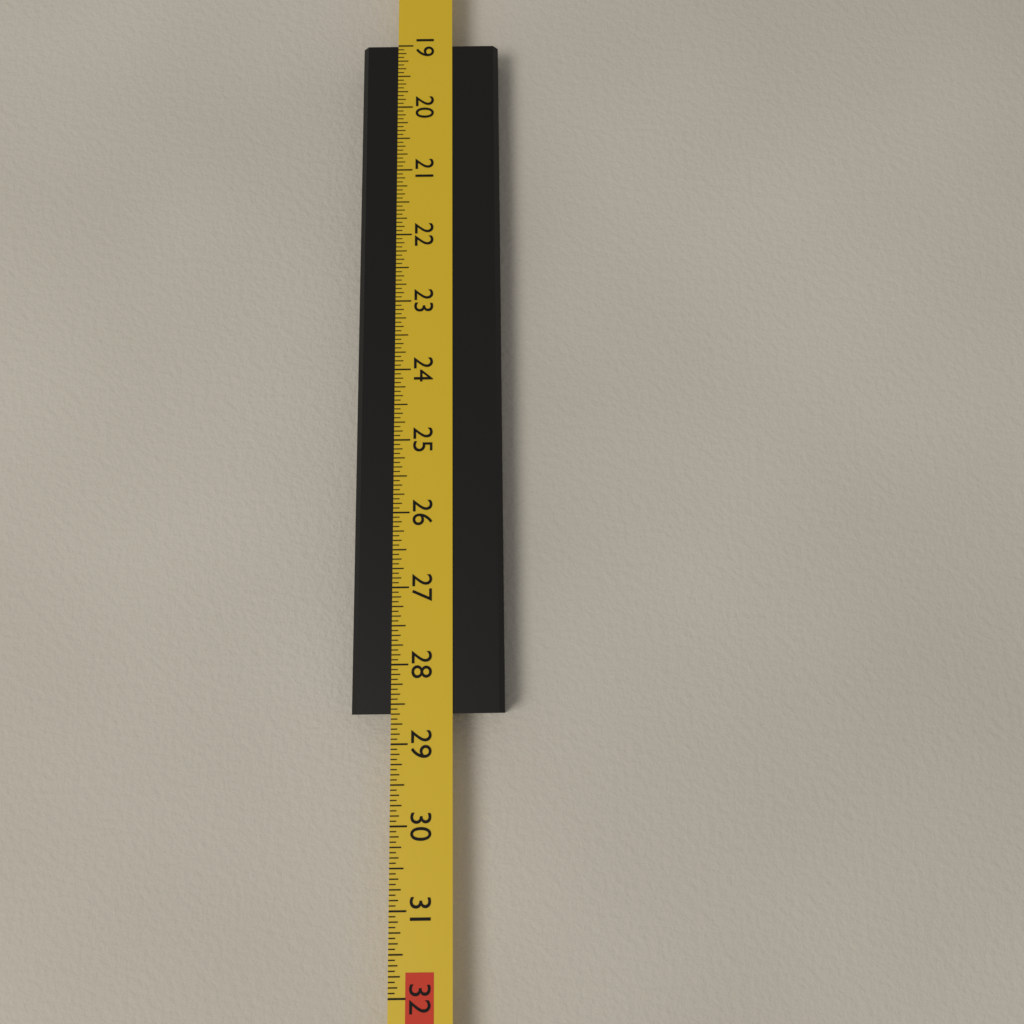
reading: 28.6250 in
